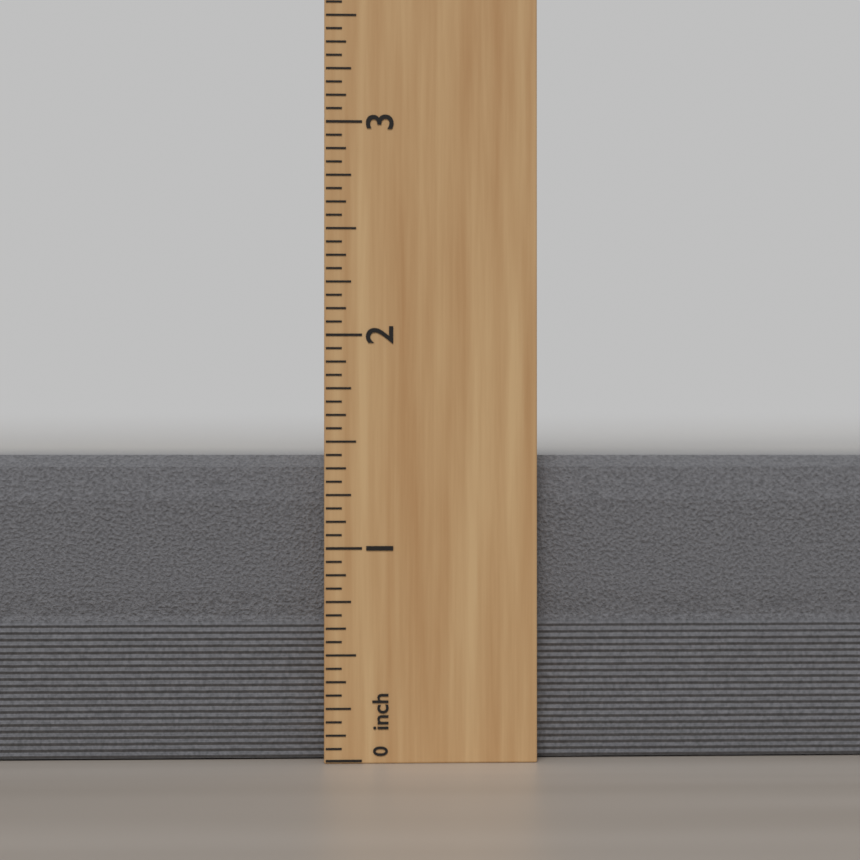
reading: 1.4375 inch
